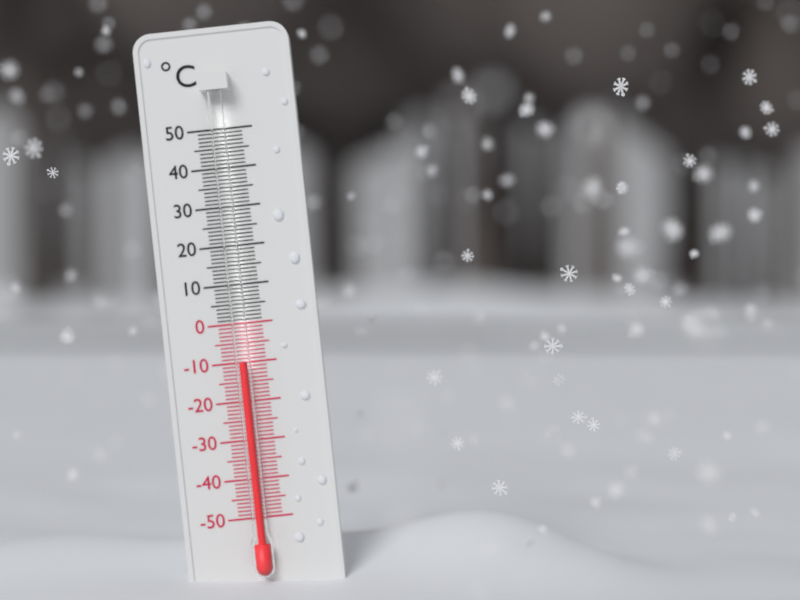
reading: -10 °C
